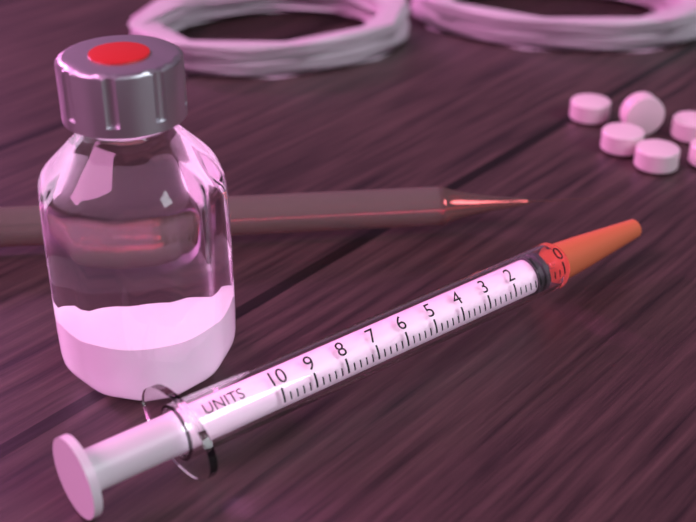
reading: 0.5 units
